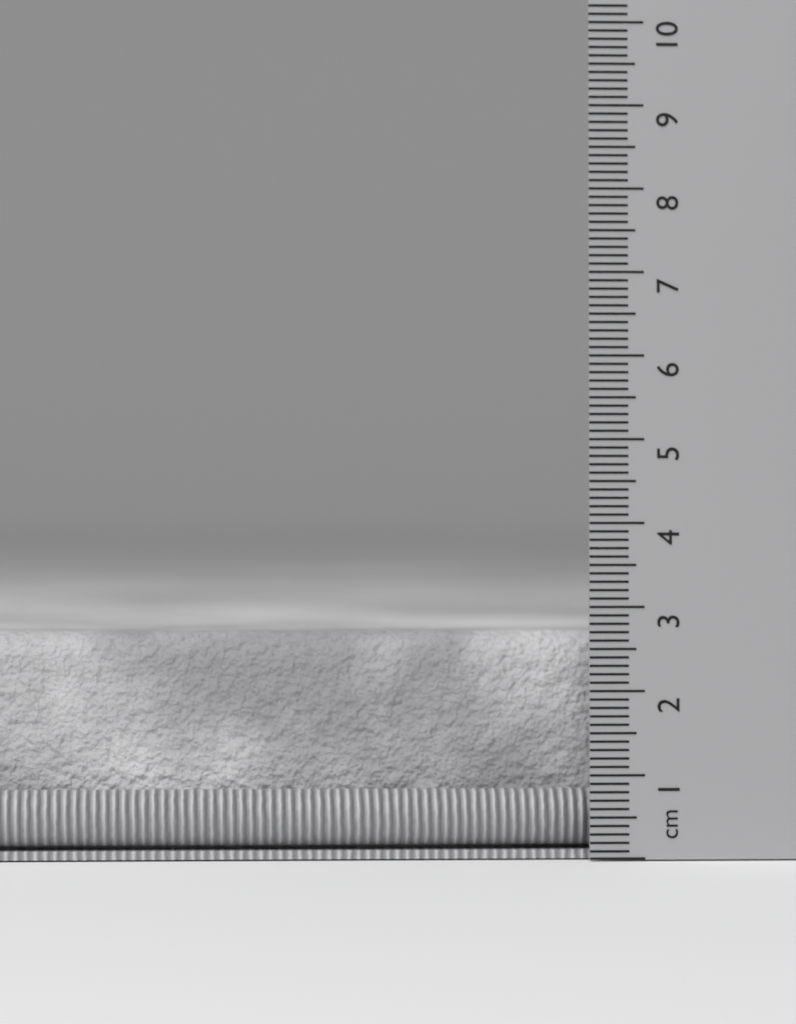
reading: 2.7 cm
